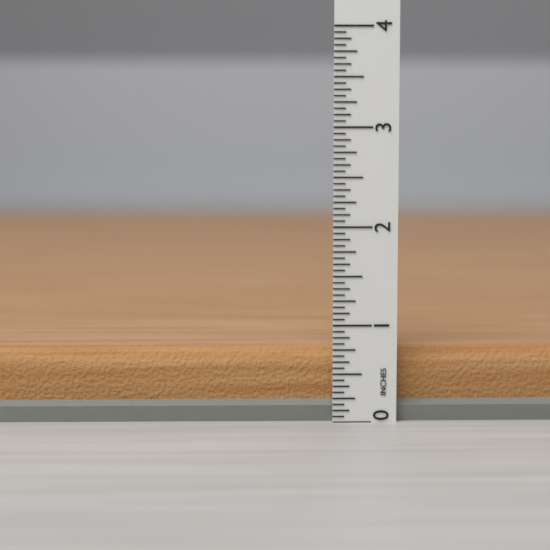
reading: 0.7500 in
